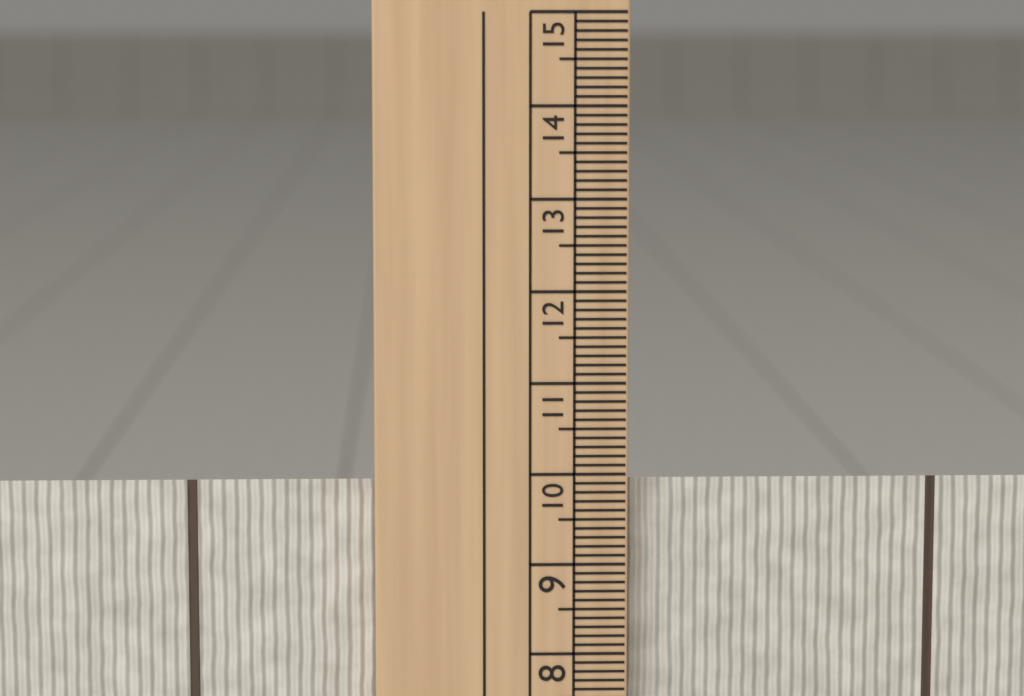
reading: 9.9 cm
